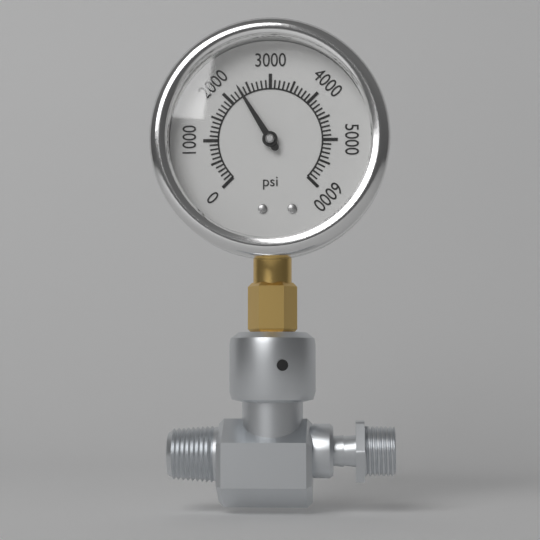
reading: 2300 psi
